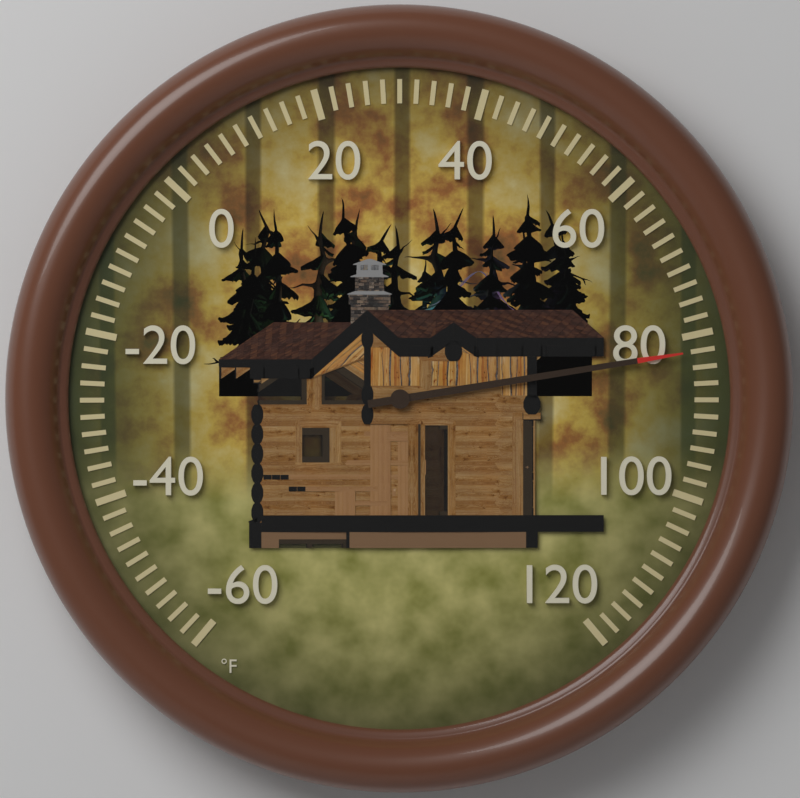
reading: 82 °F
